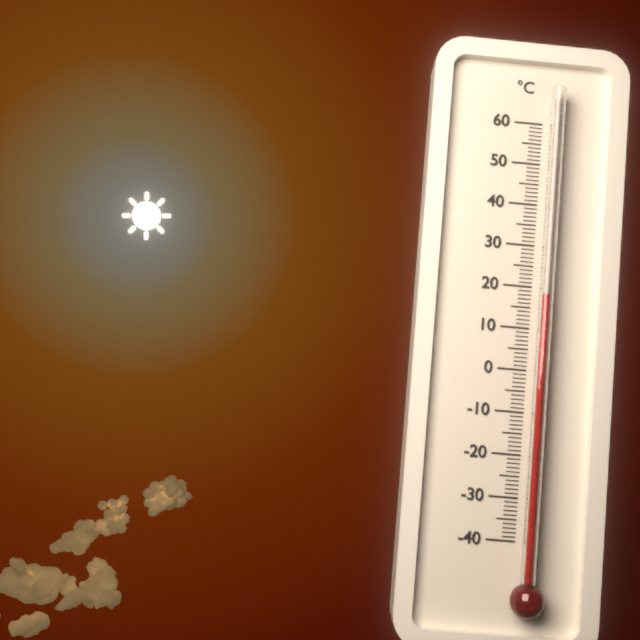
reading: 18 °C
